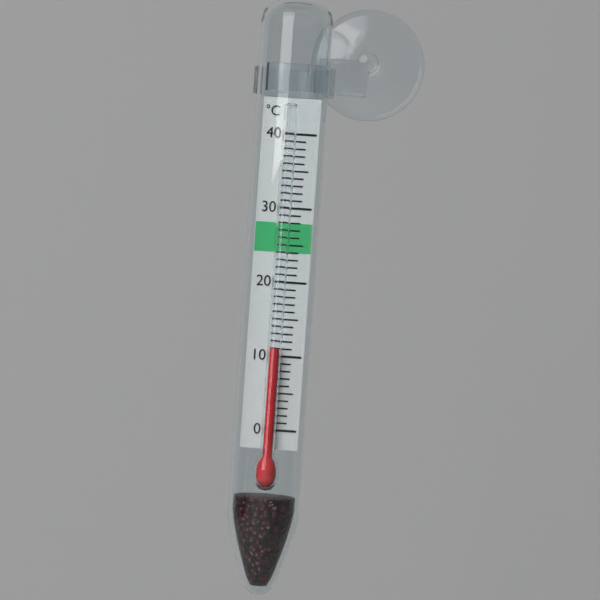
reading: 11 °C
